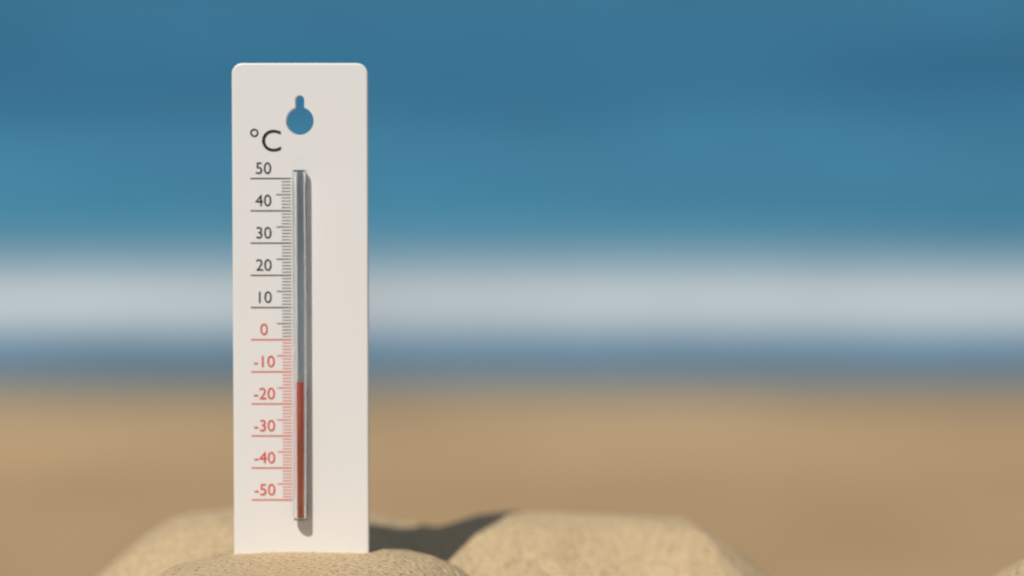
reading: -13 °C
